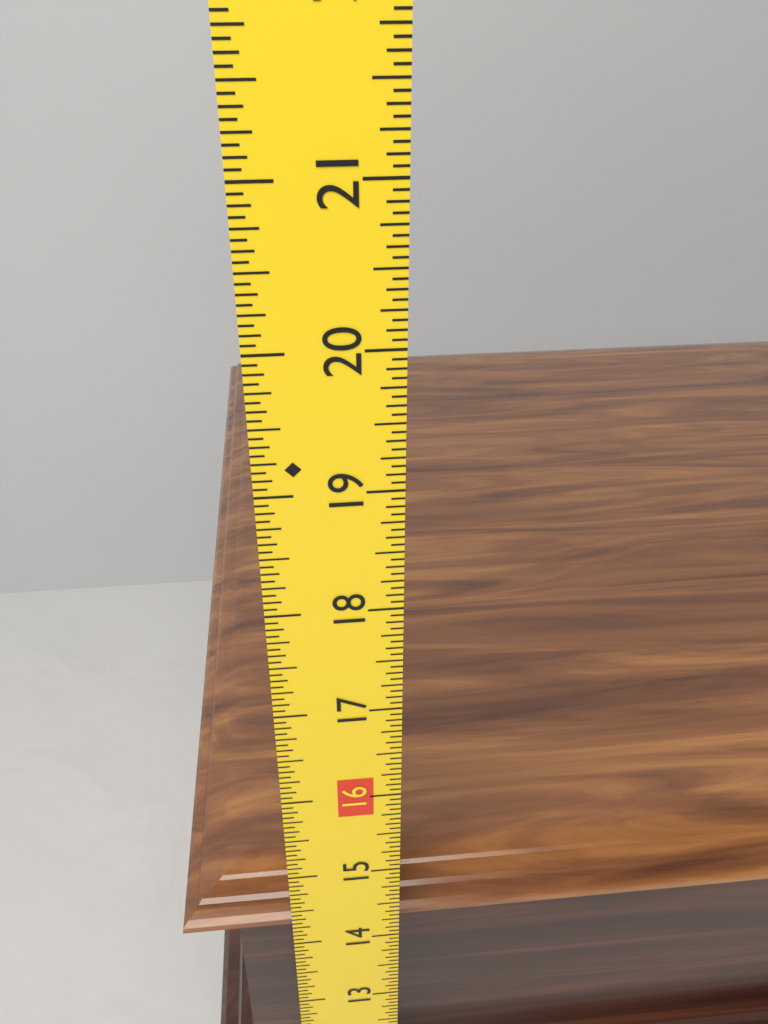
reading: 14.2500 in
